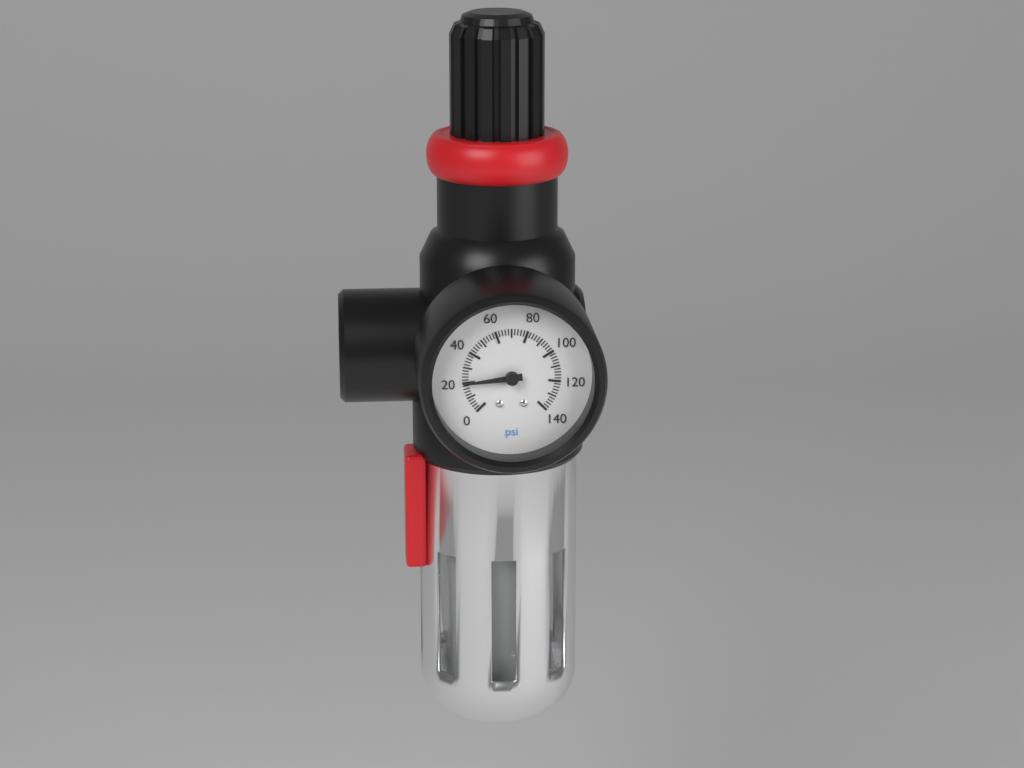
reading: 20 psi
